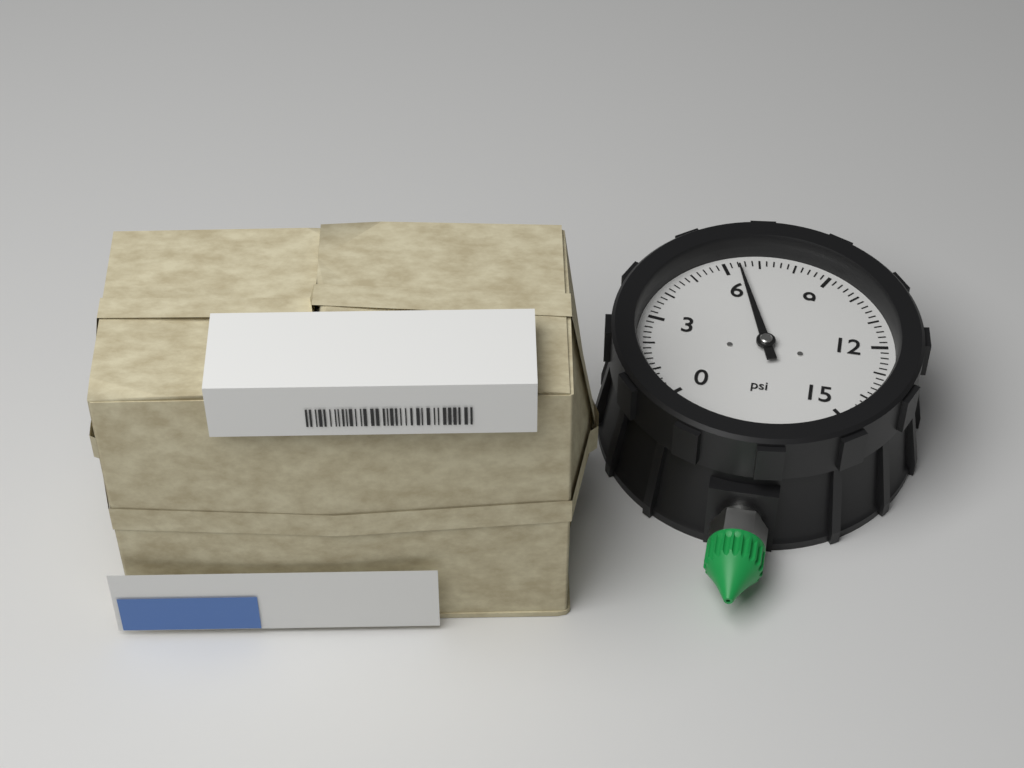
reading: 6.4 psi
